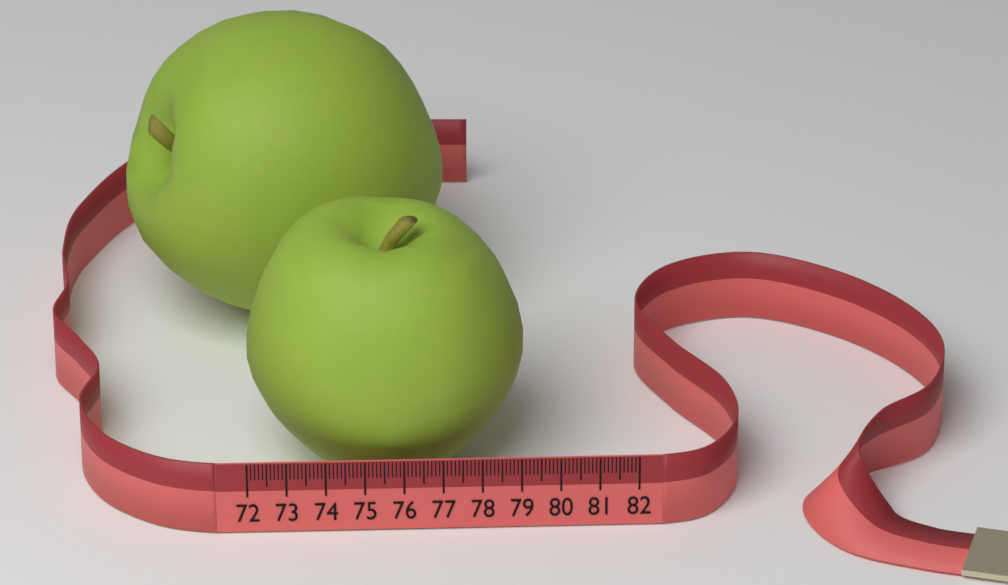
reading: 79.2 (no unit)
